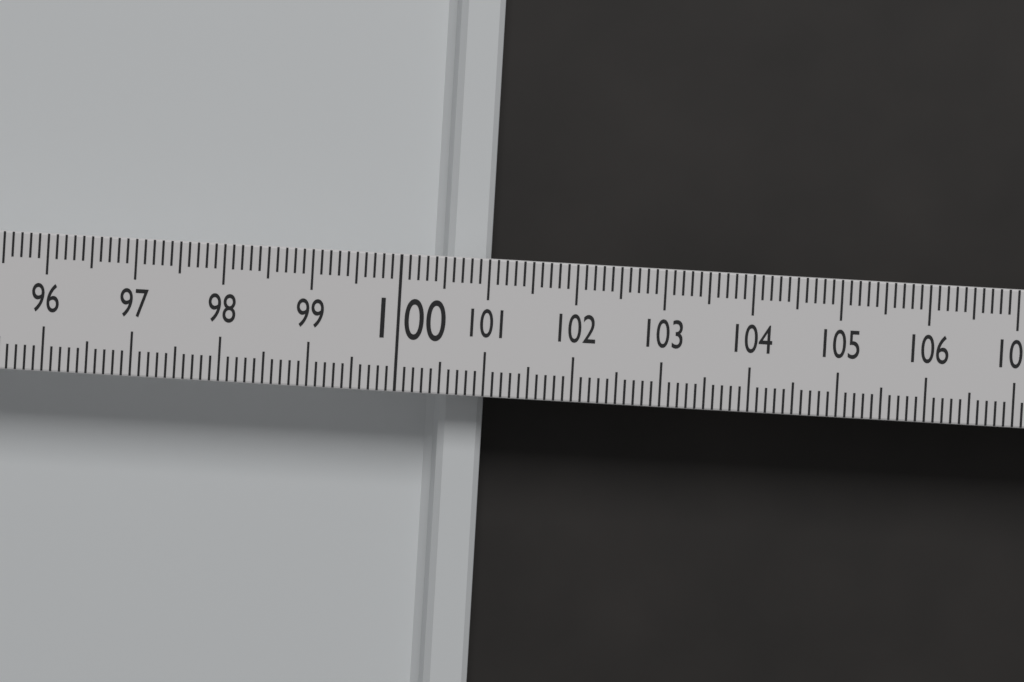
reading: 101.0 (no unit)
